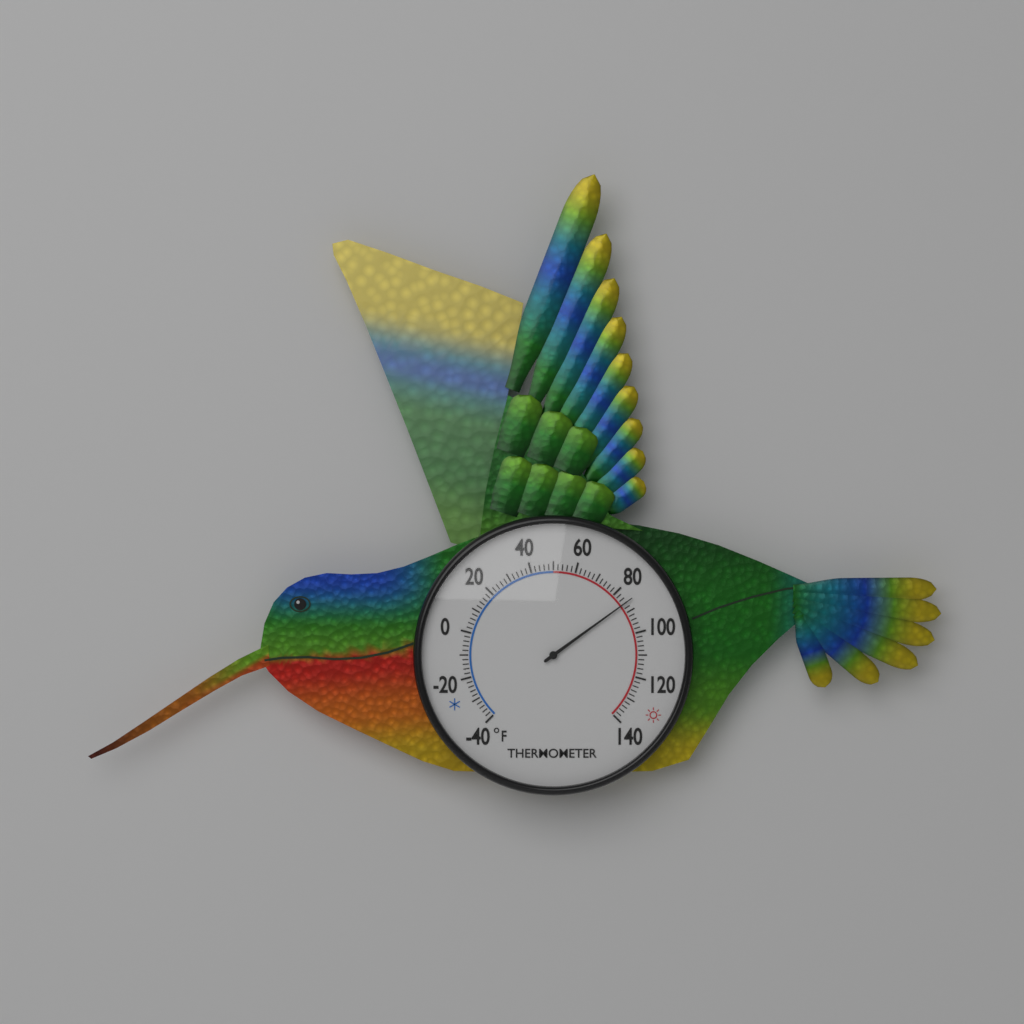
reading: 86 °F
